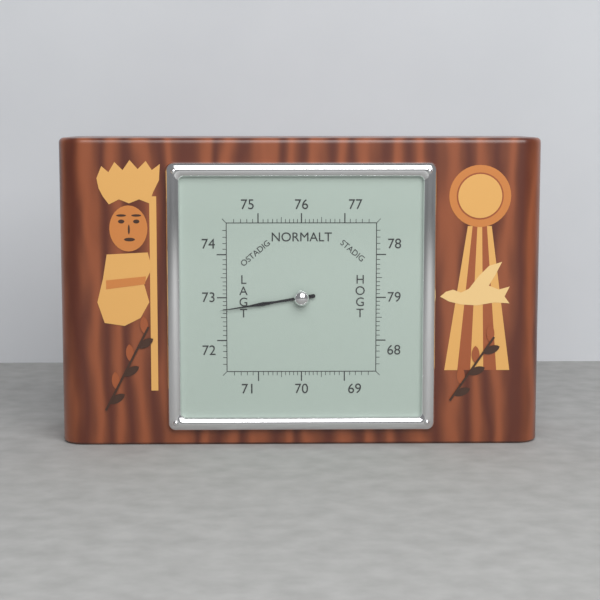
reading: 72.7 (no unit)
